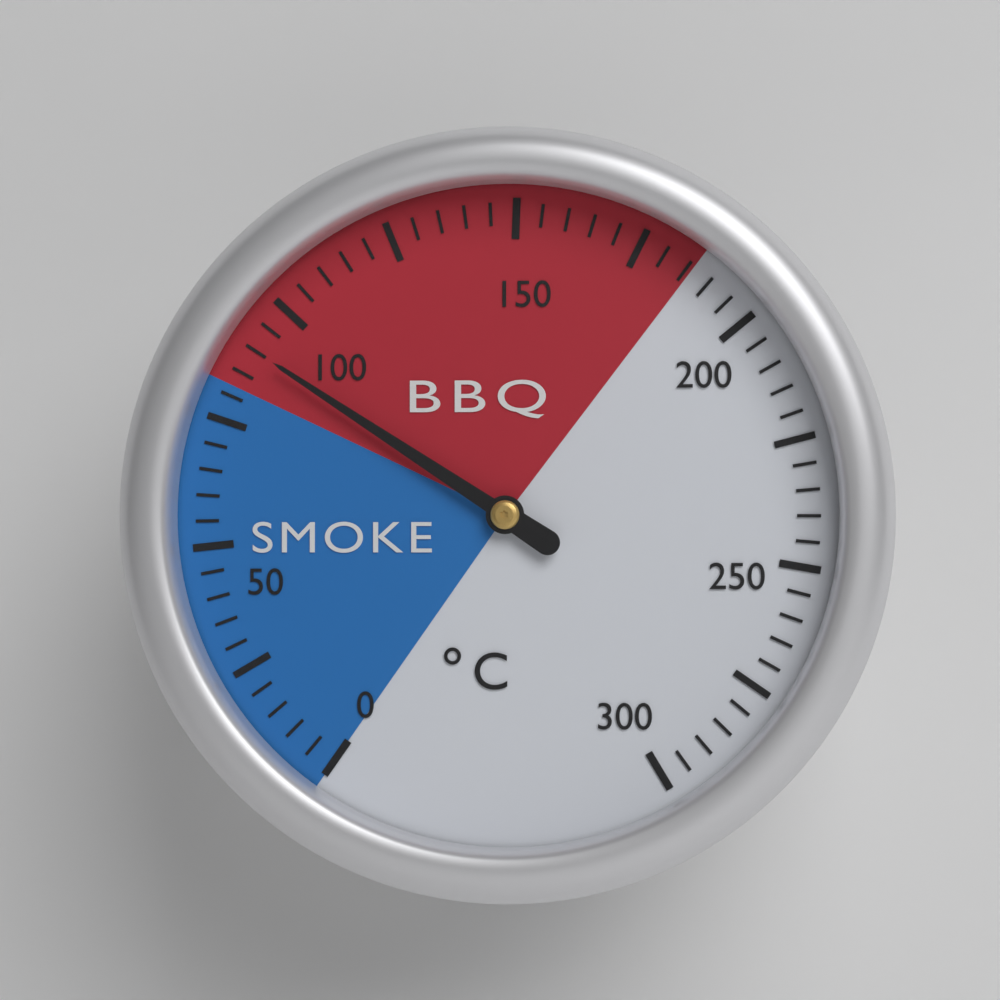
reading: 90 °C
